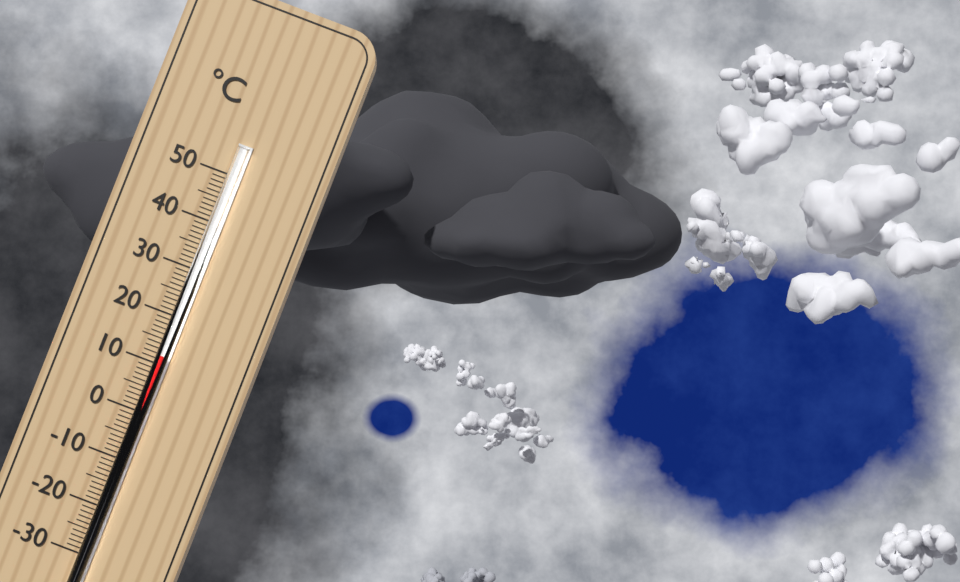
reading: 12 °C
